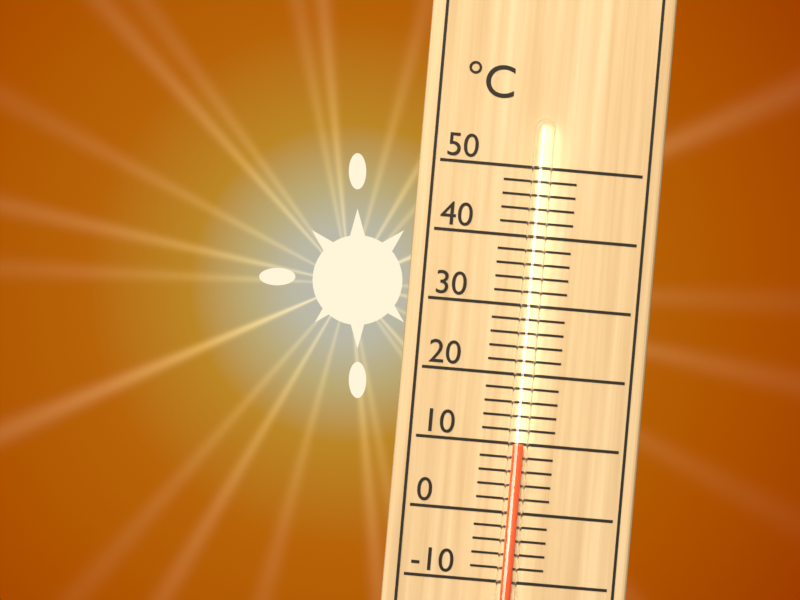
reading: 10 °C
